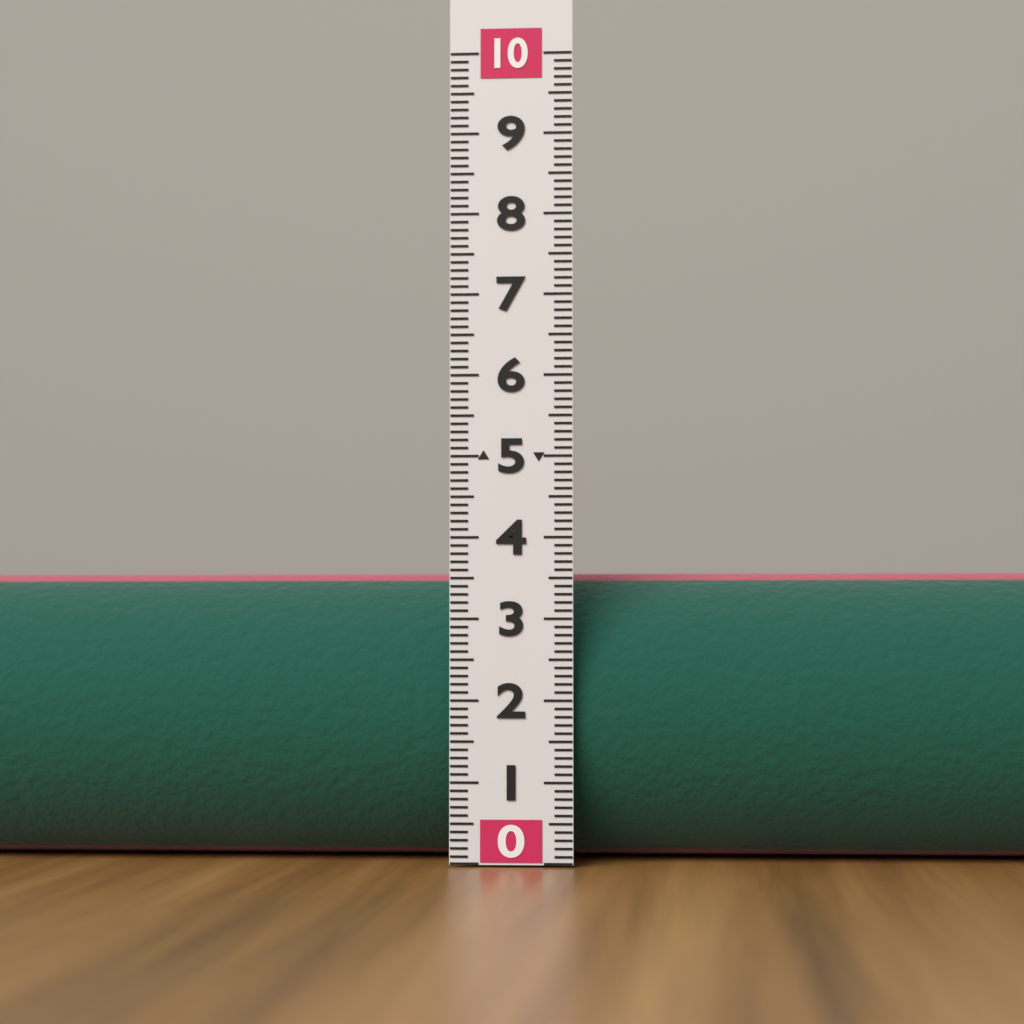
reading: 3.6 (no unit)
